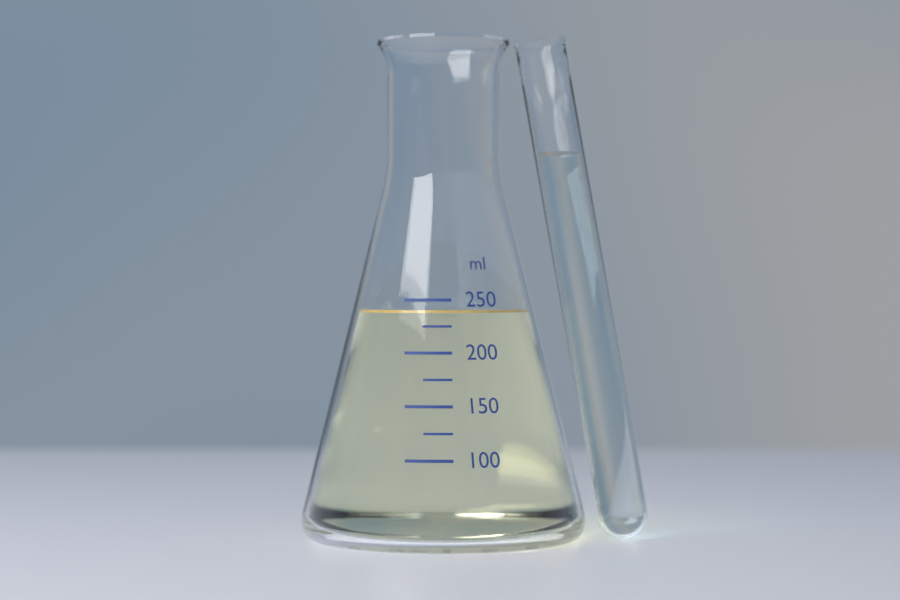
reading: 240 ml
